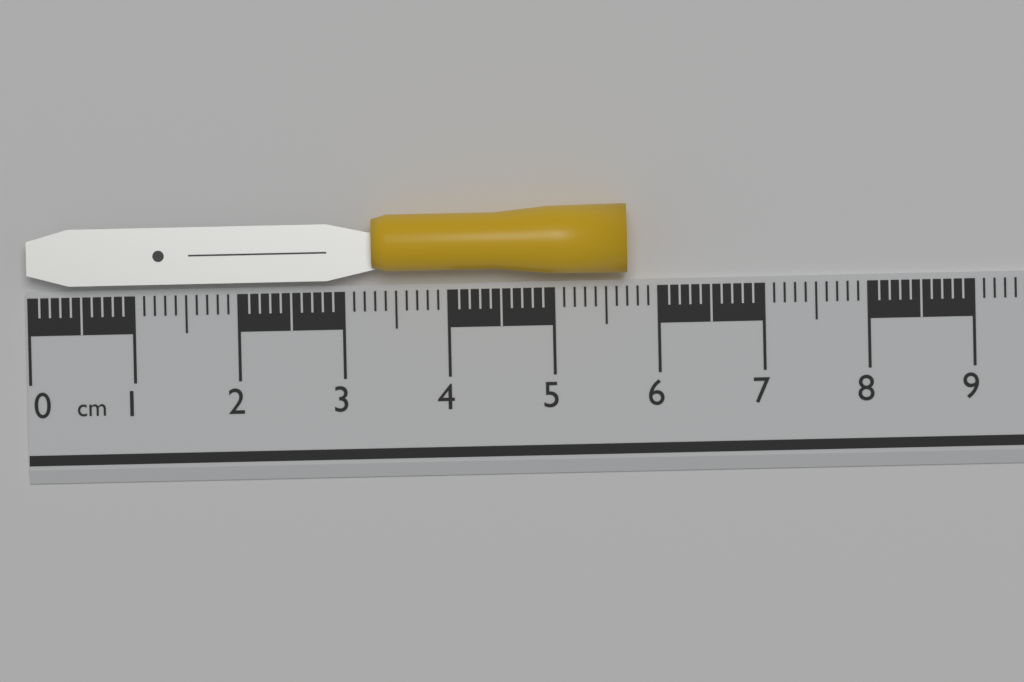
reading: 5.7 cm
